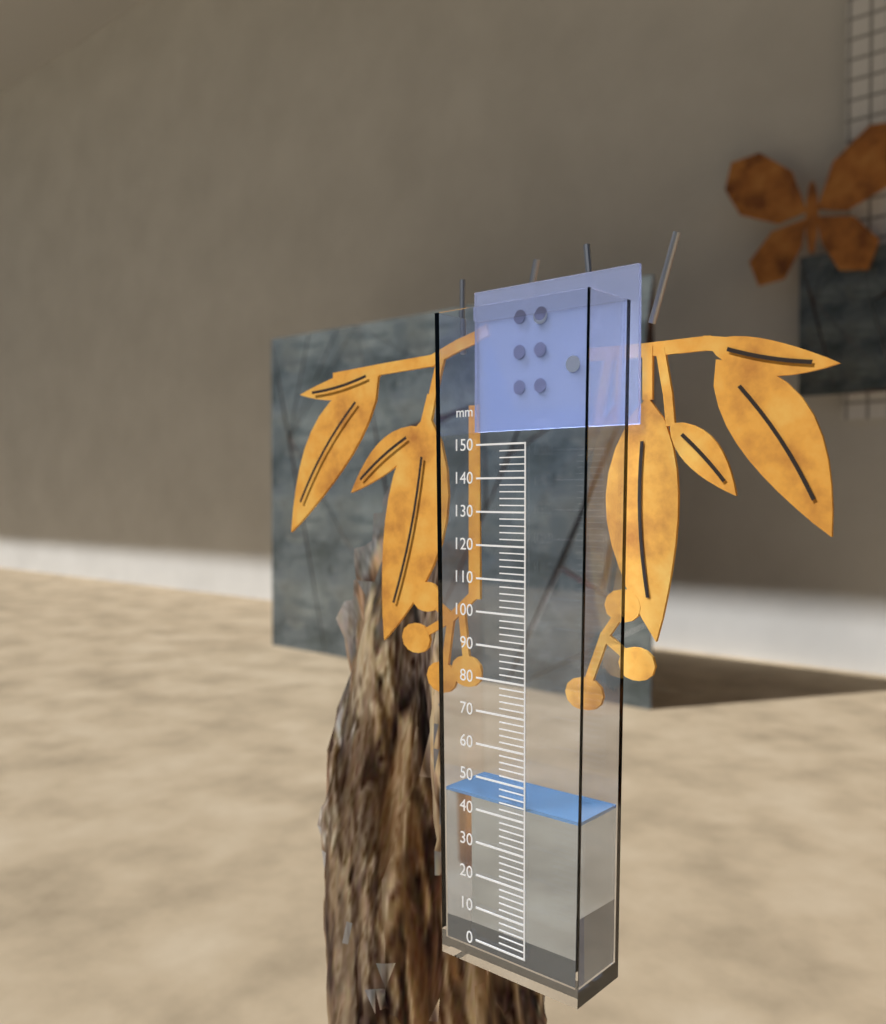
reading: 44 mm
